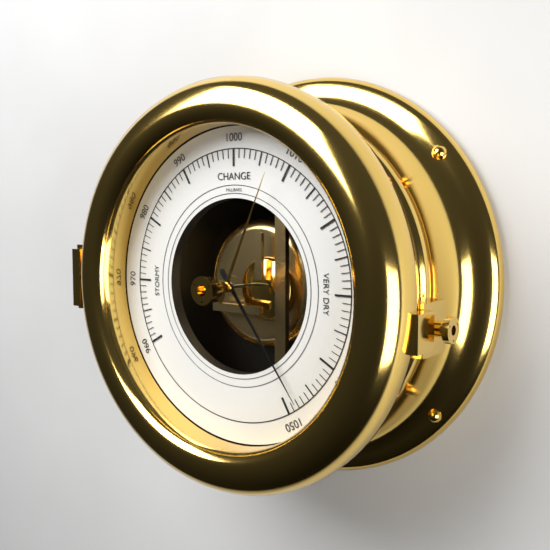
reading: 1048 mbar
